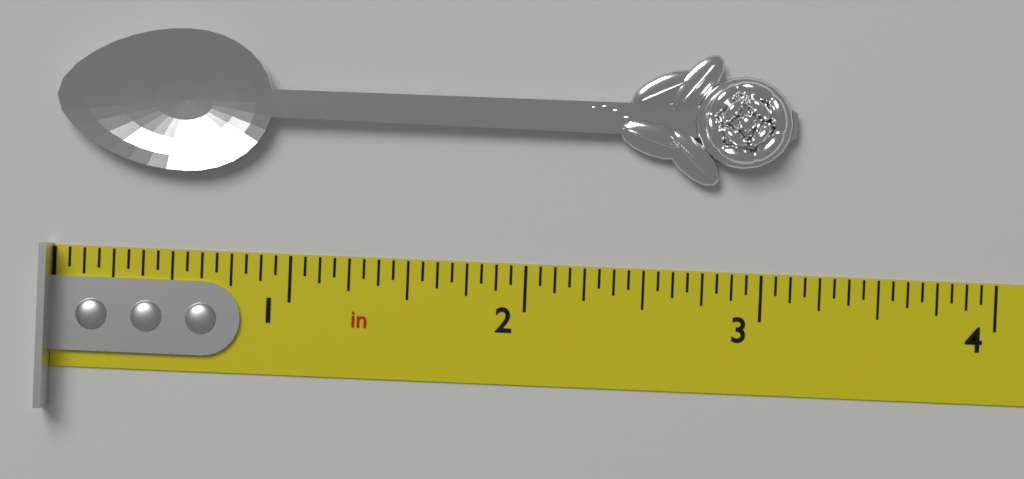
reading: 3.1250 in
